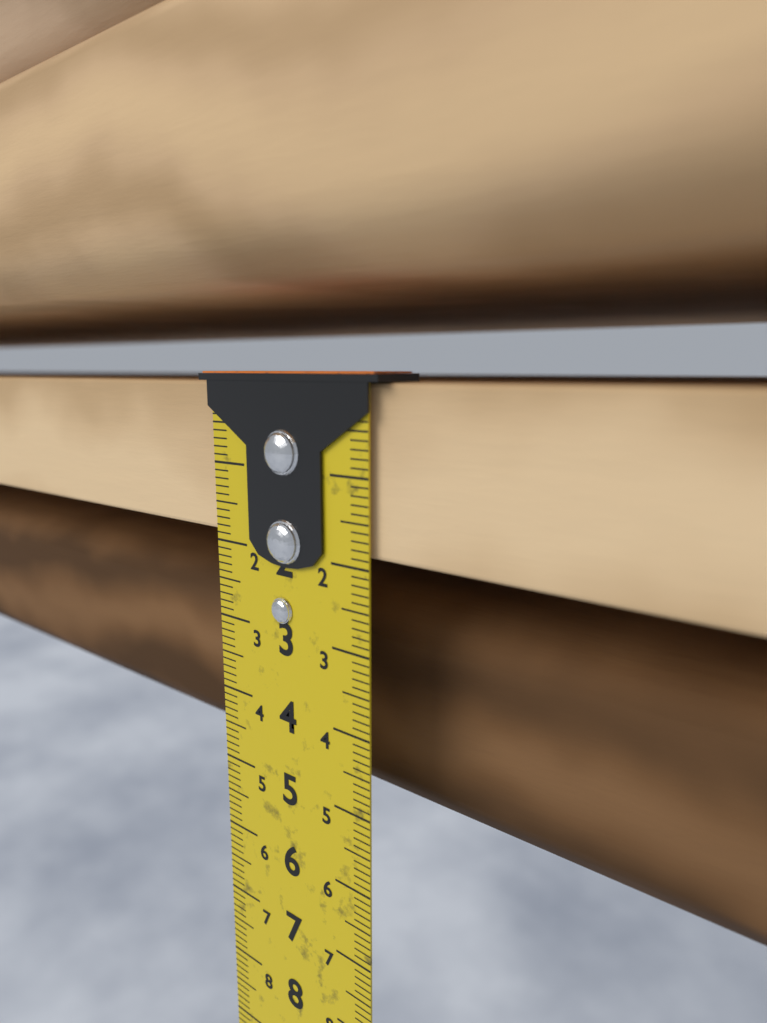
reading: 1.9 cm
